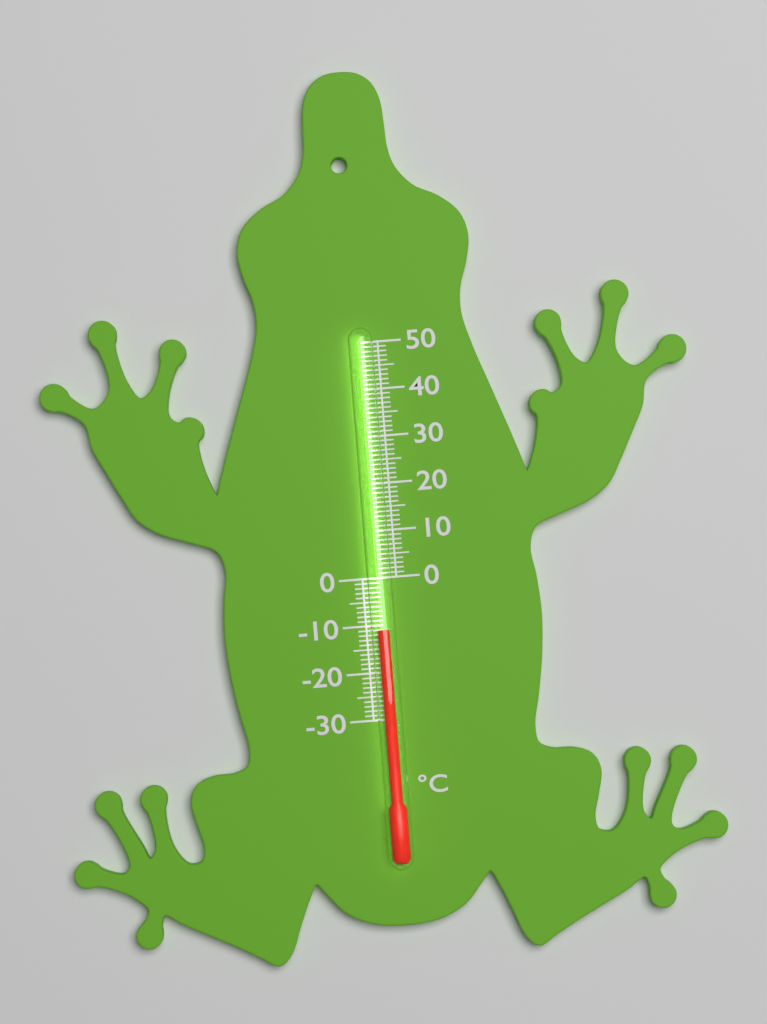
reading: -11 °C
